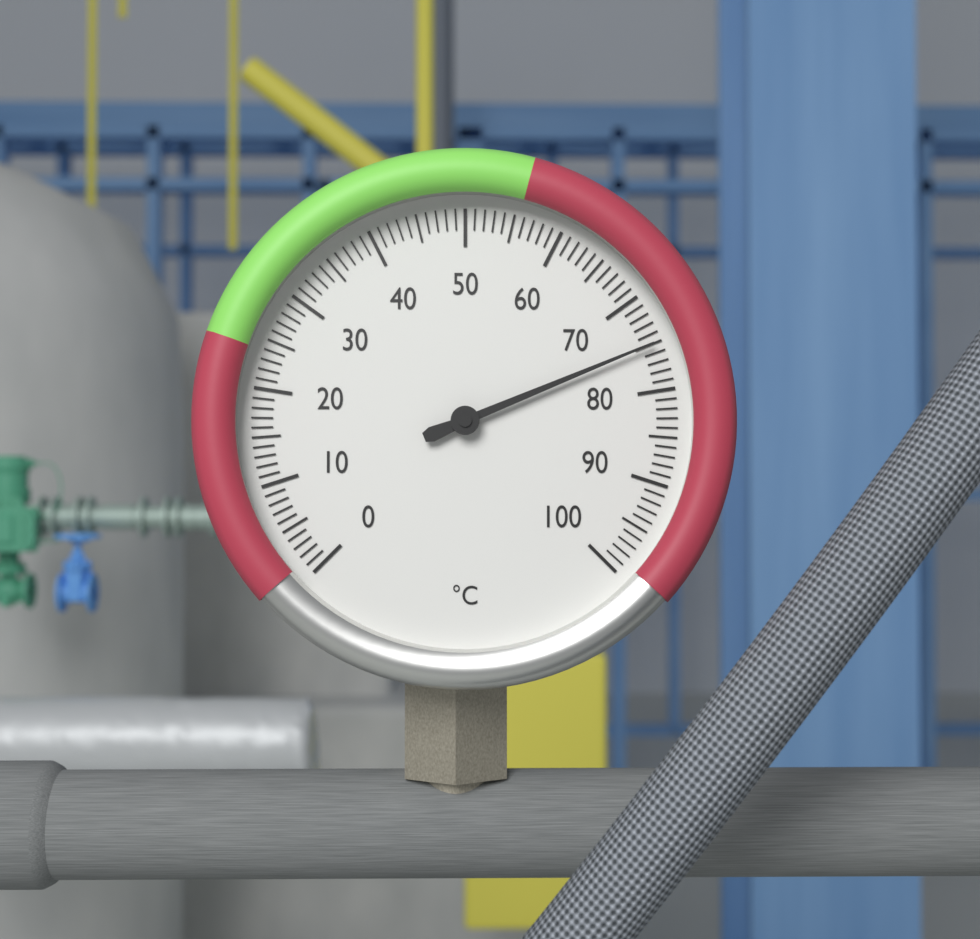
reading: 75 °C
